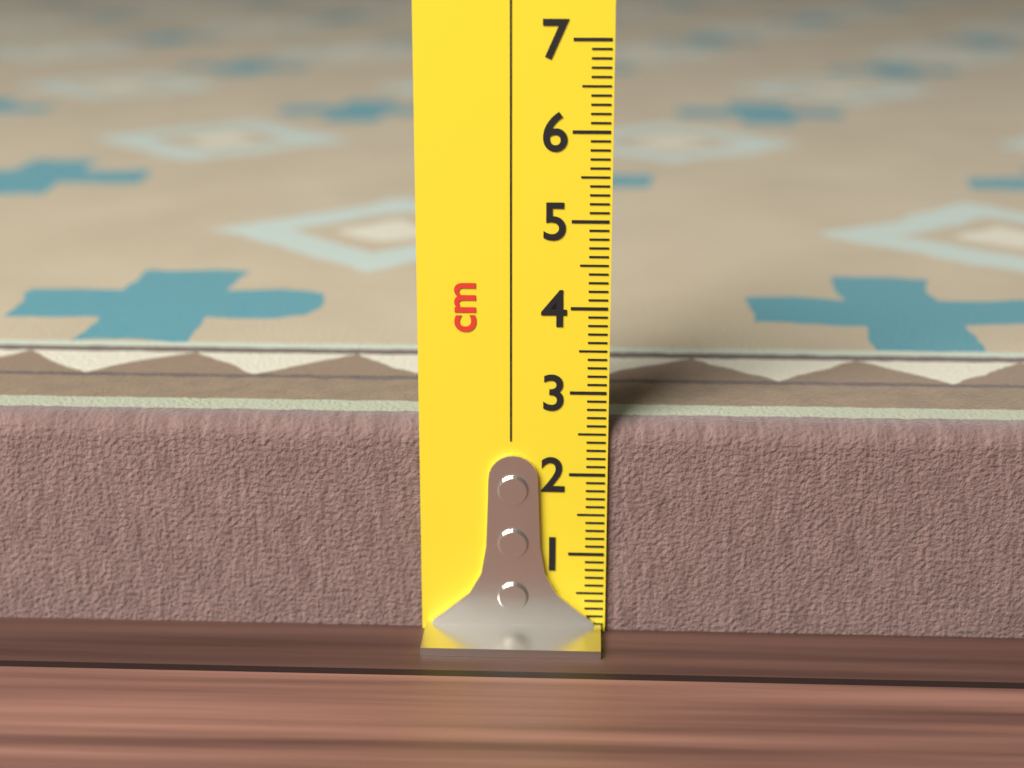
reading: 2.6 cm
